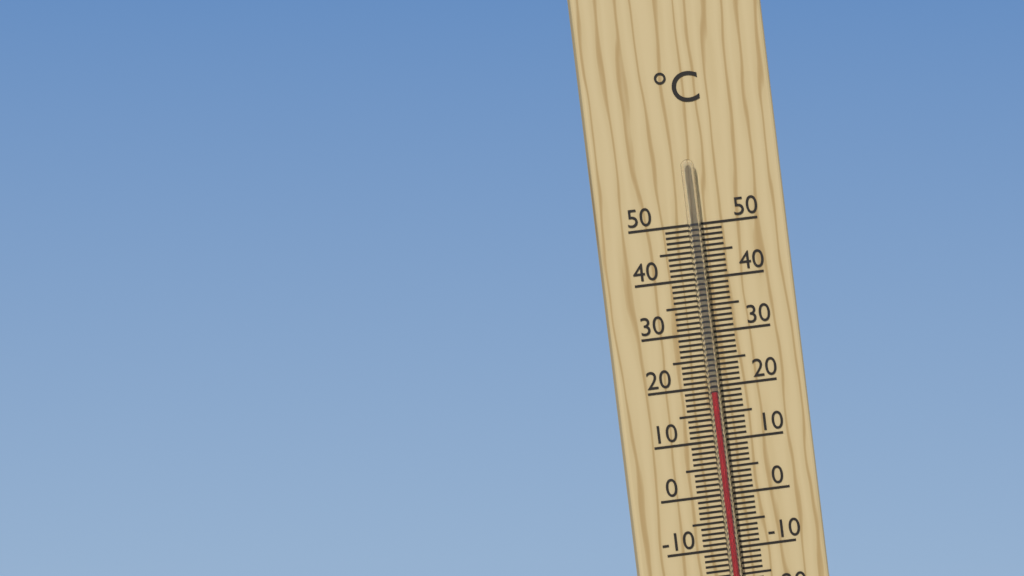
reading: 19 °C
